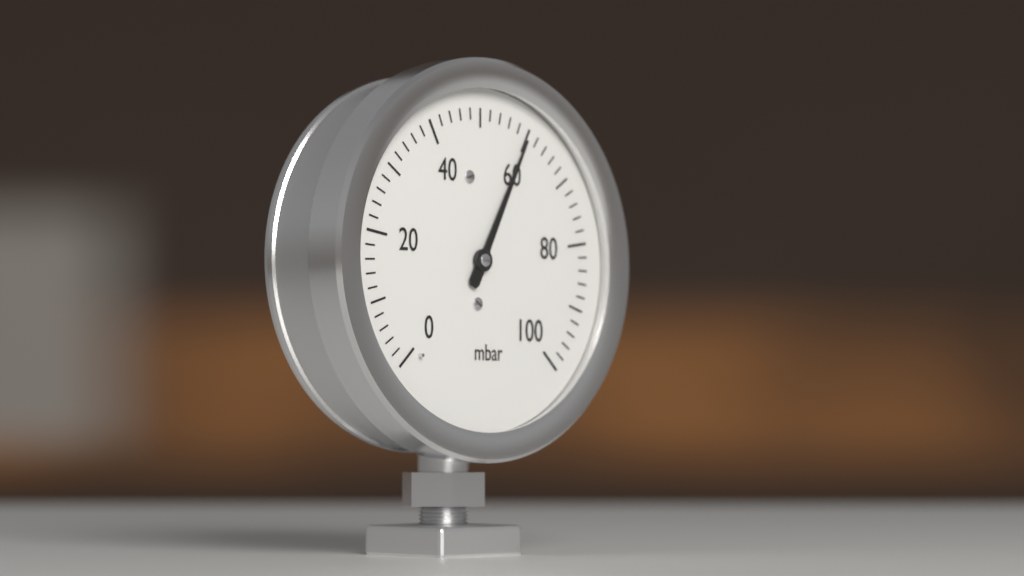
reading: 60 mbar
